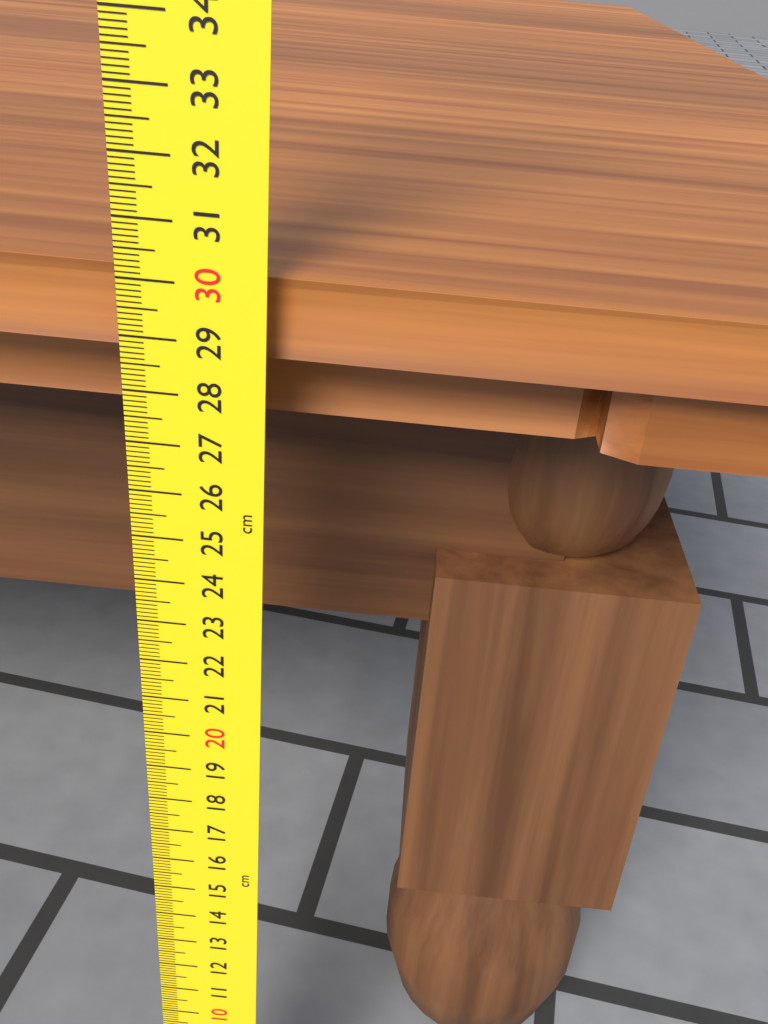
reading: 30.1 cm
